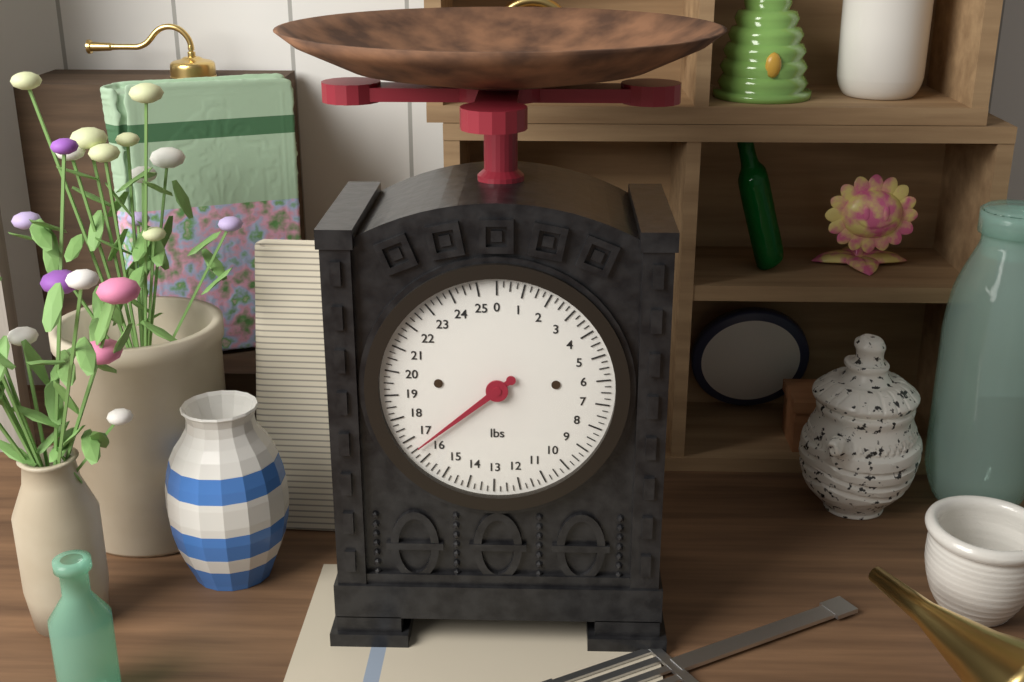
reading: 16.50 lbs
